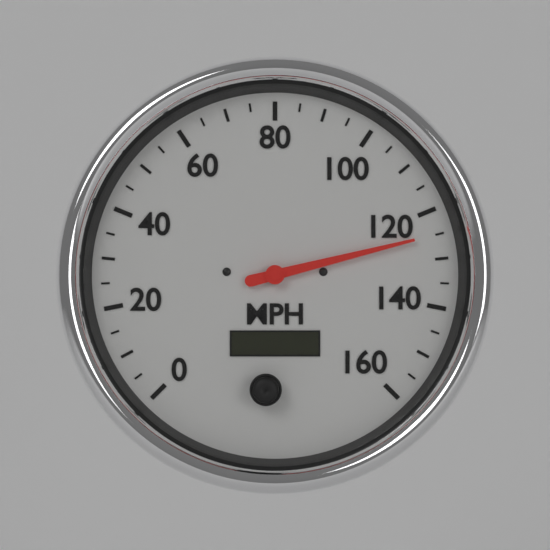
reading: 125 MPH
